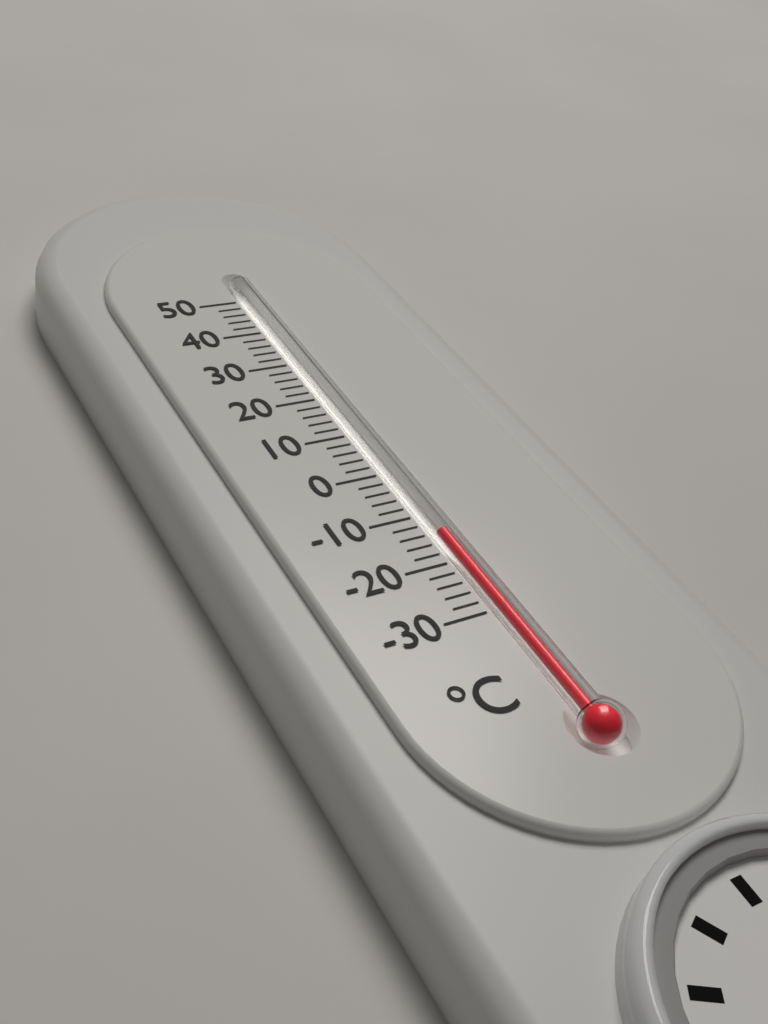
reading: -14 °C
